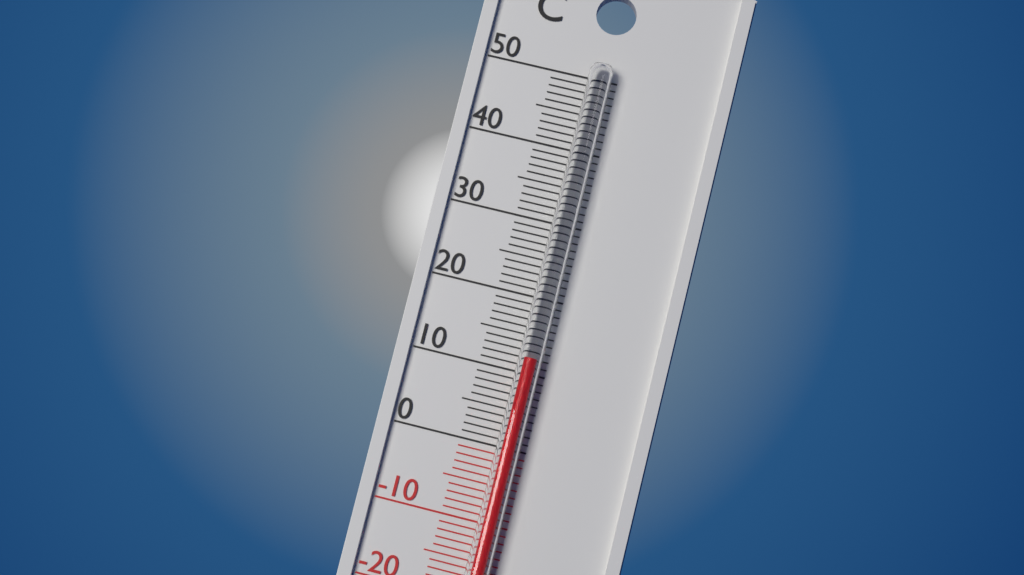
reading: 12 °C
